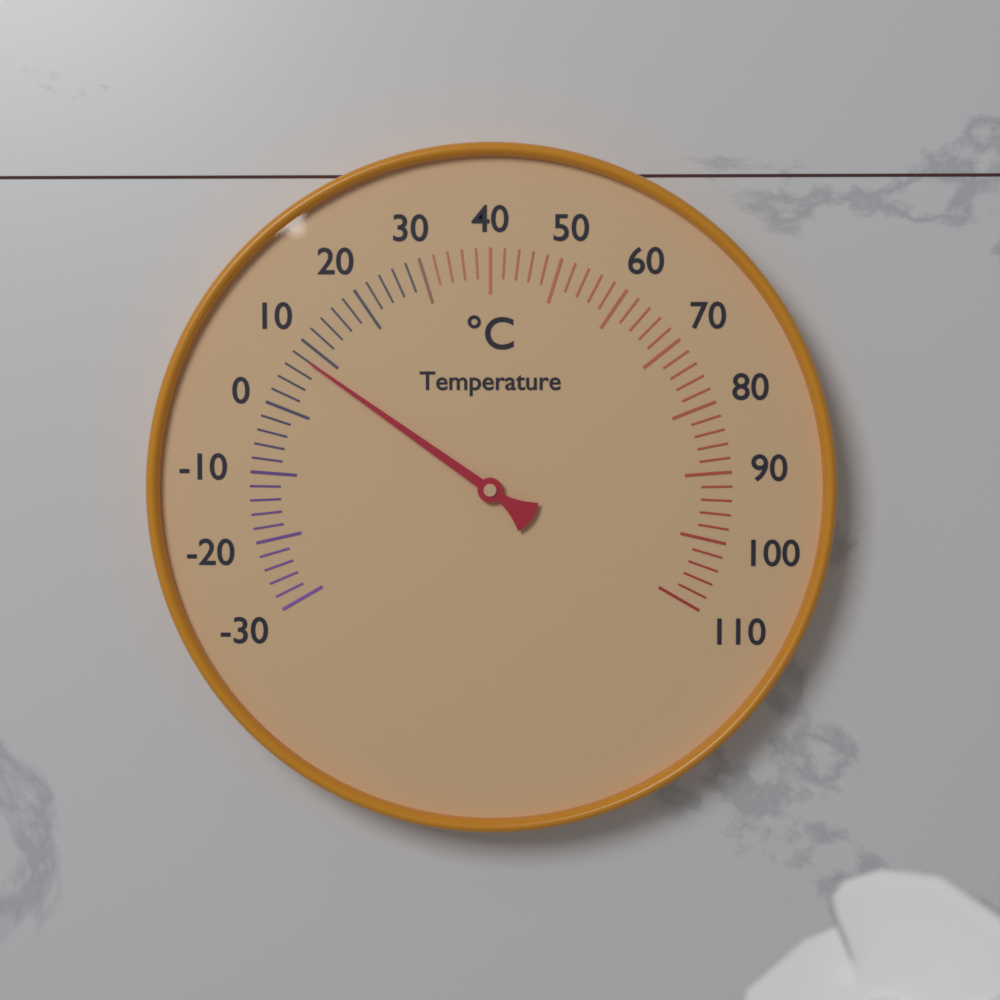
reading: 8 °C
